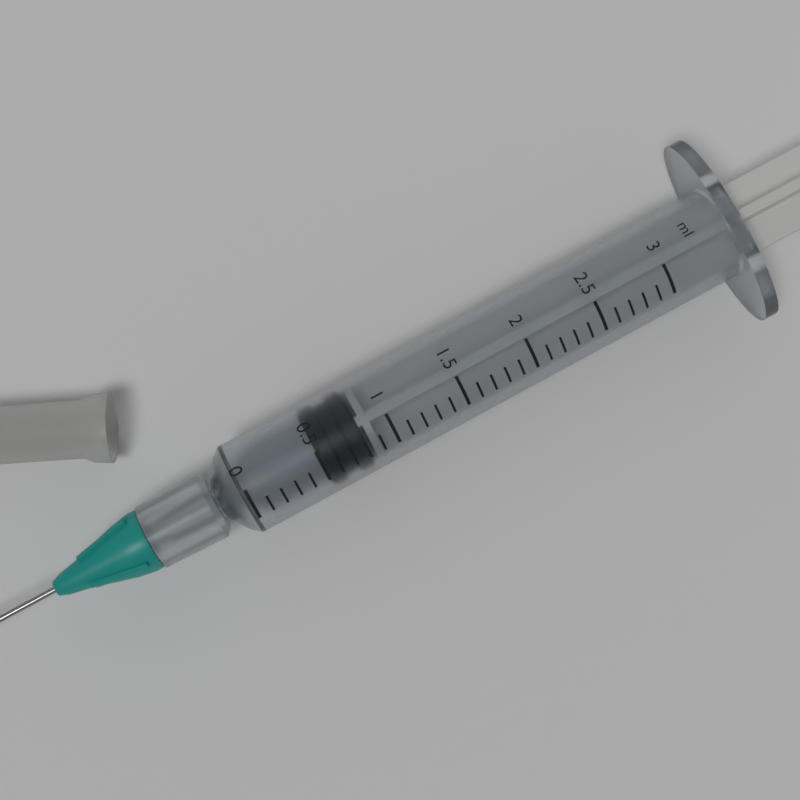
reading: 0.5 ml
